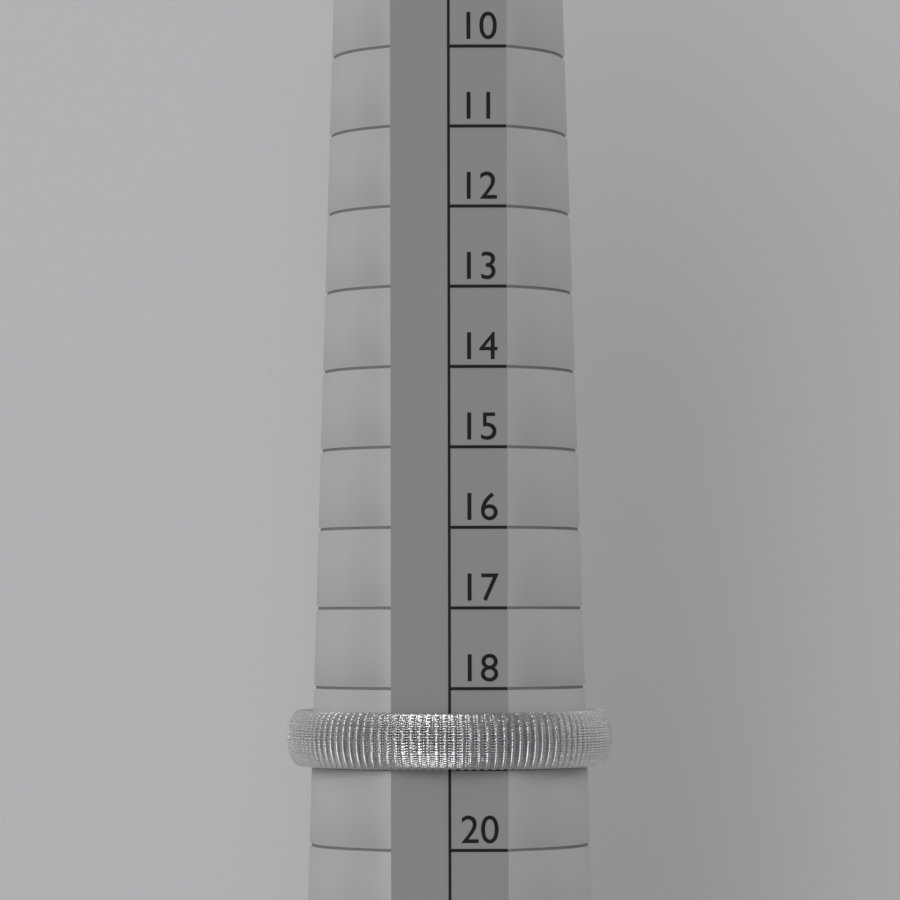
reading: 19 (no unit)
